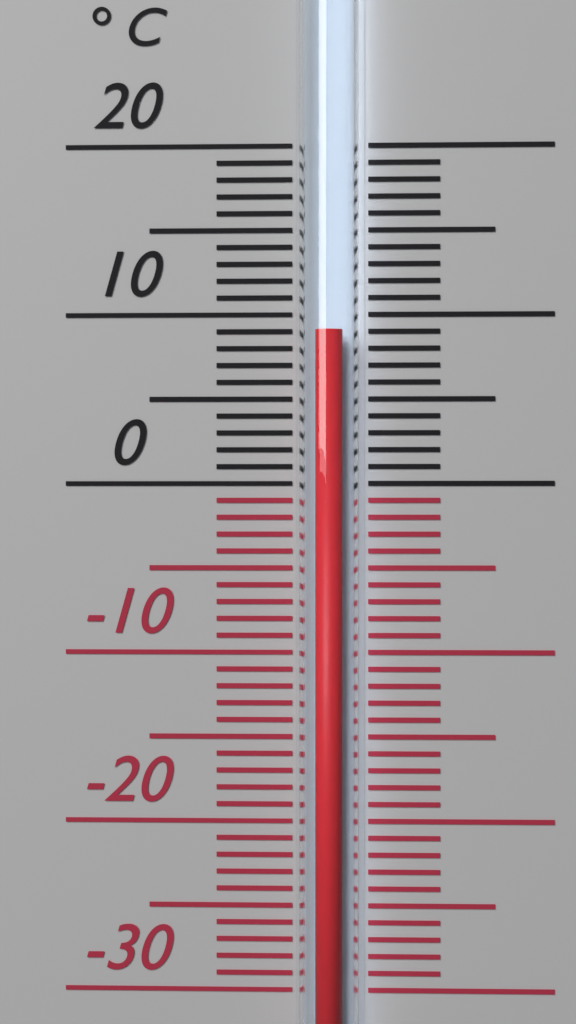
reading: 9 °C
